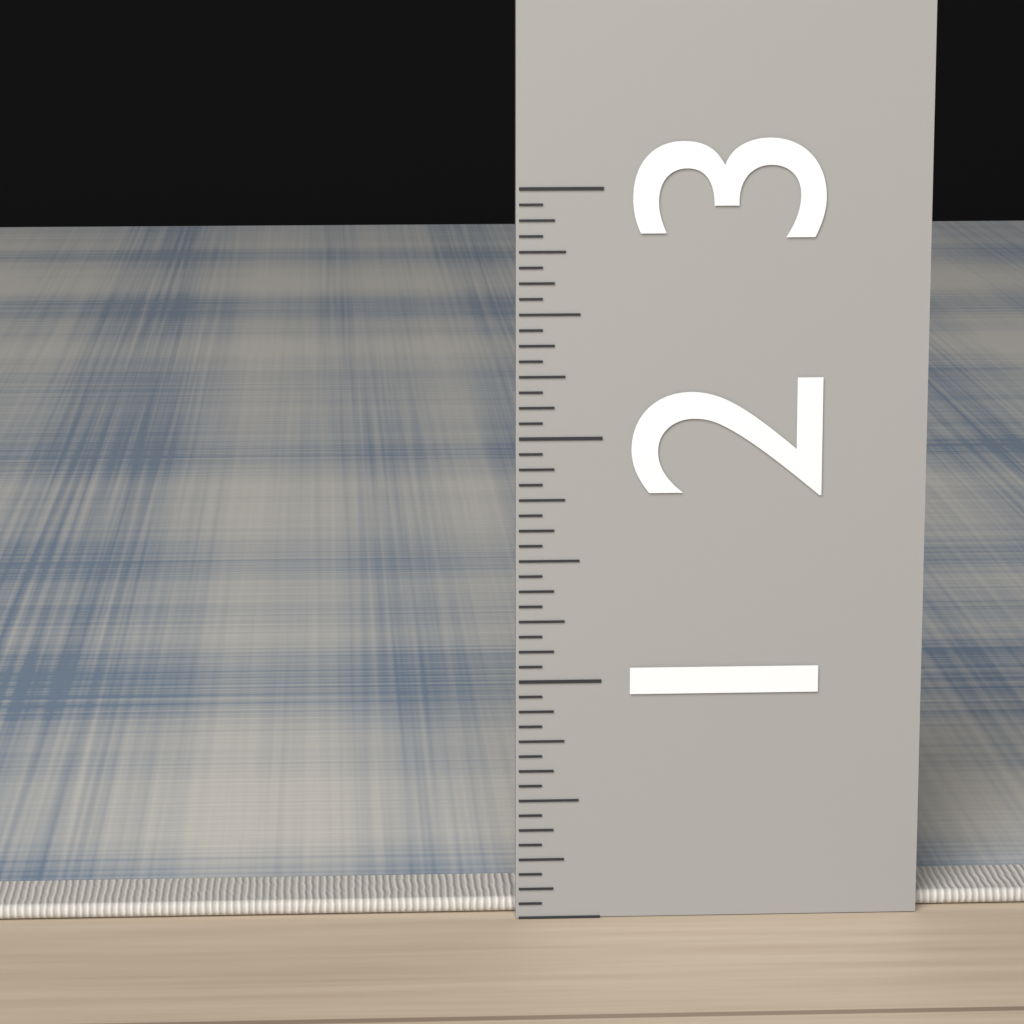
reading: 0.0625 (no unit)
